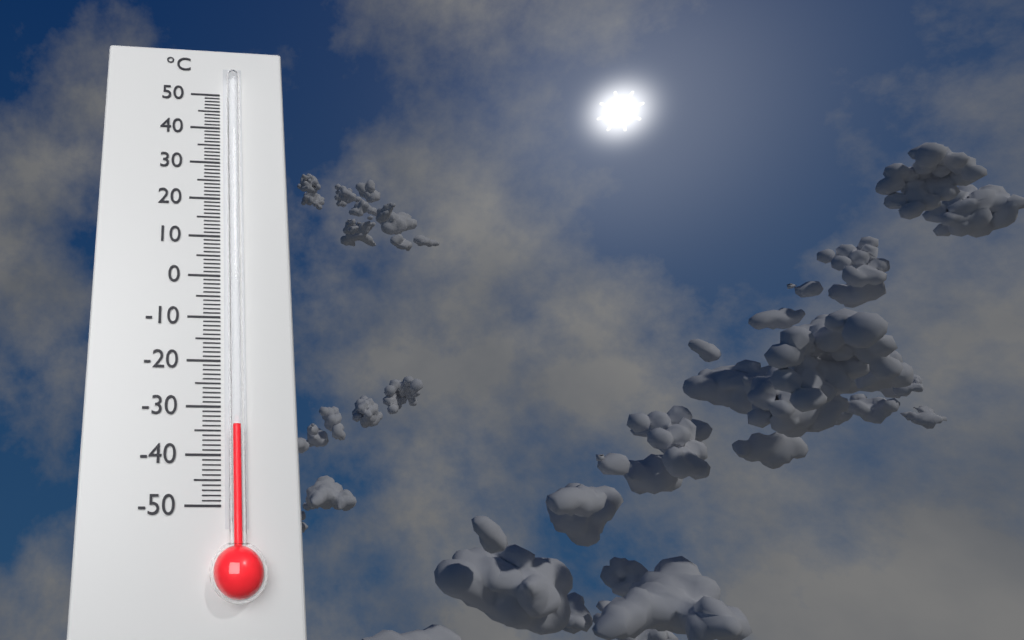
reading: -34 °C
